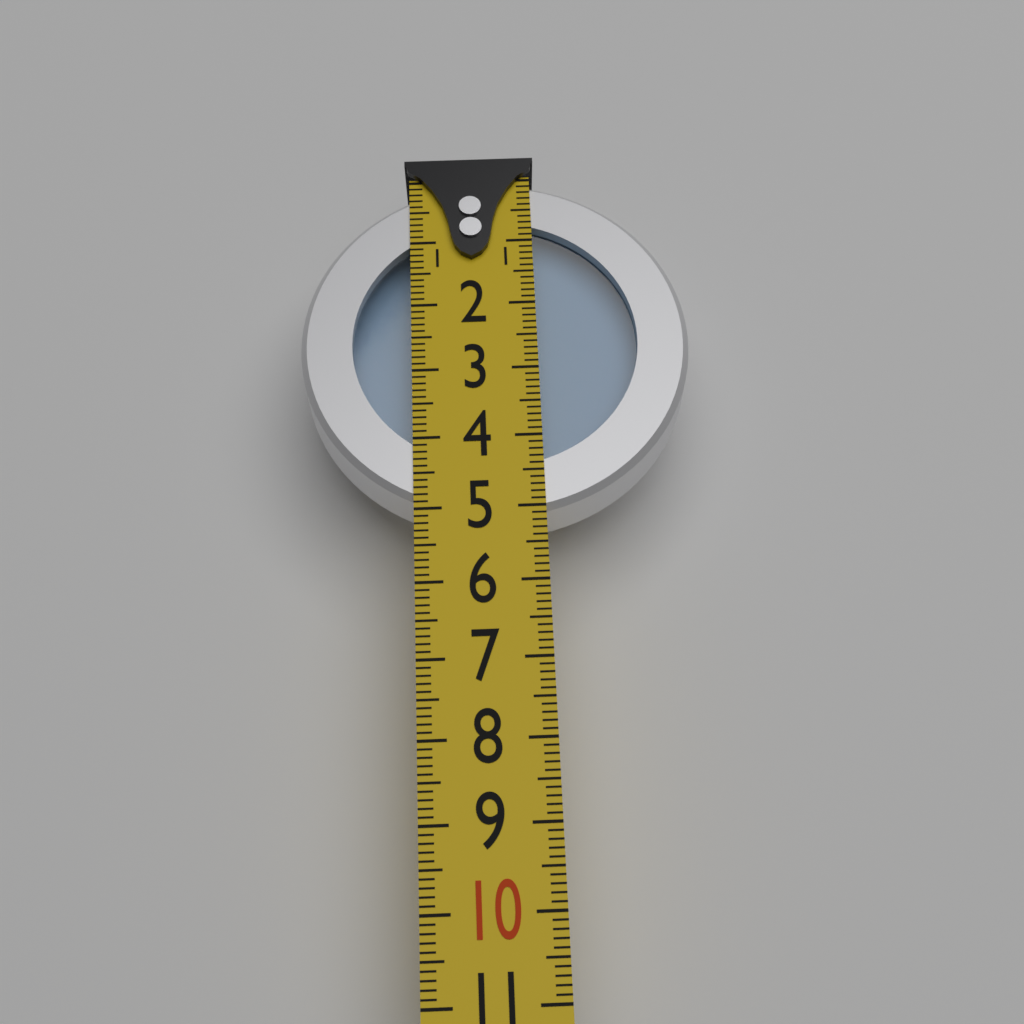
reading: 5.1 (no unit)
